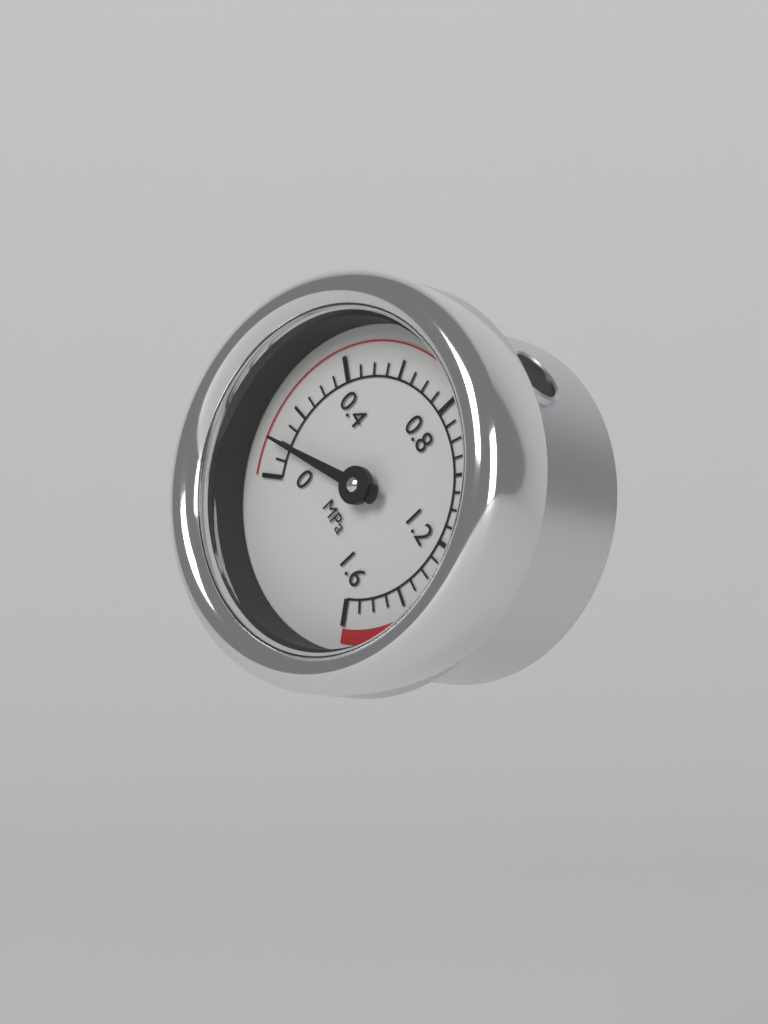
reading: 0.10 MPa
